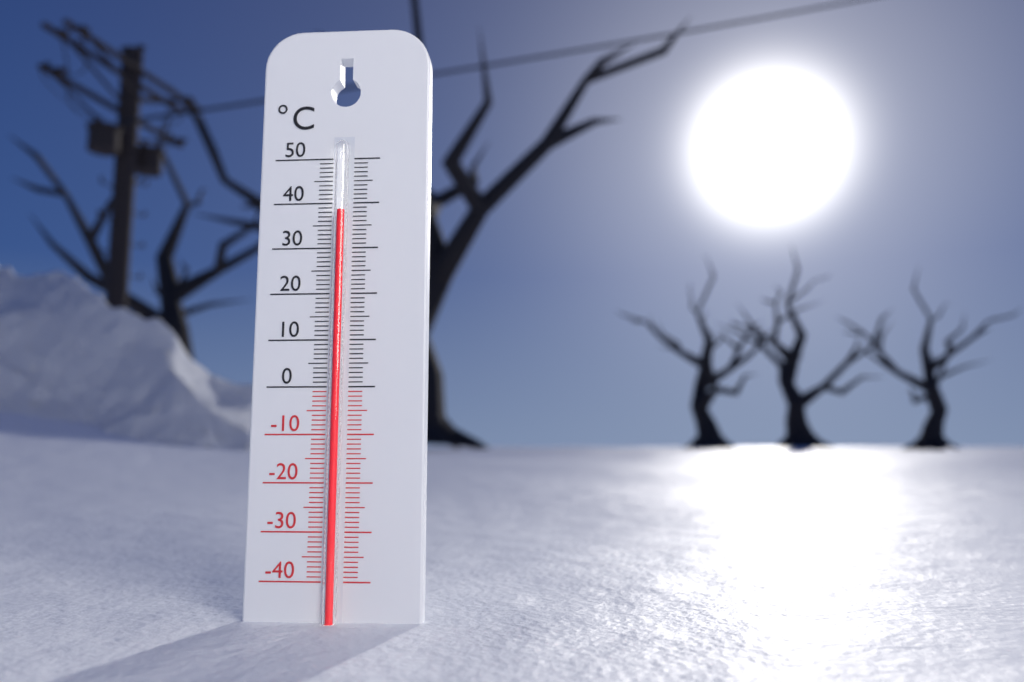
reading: 38 °C
